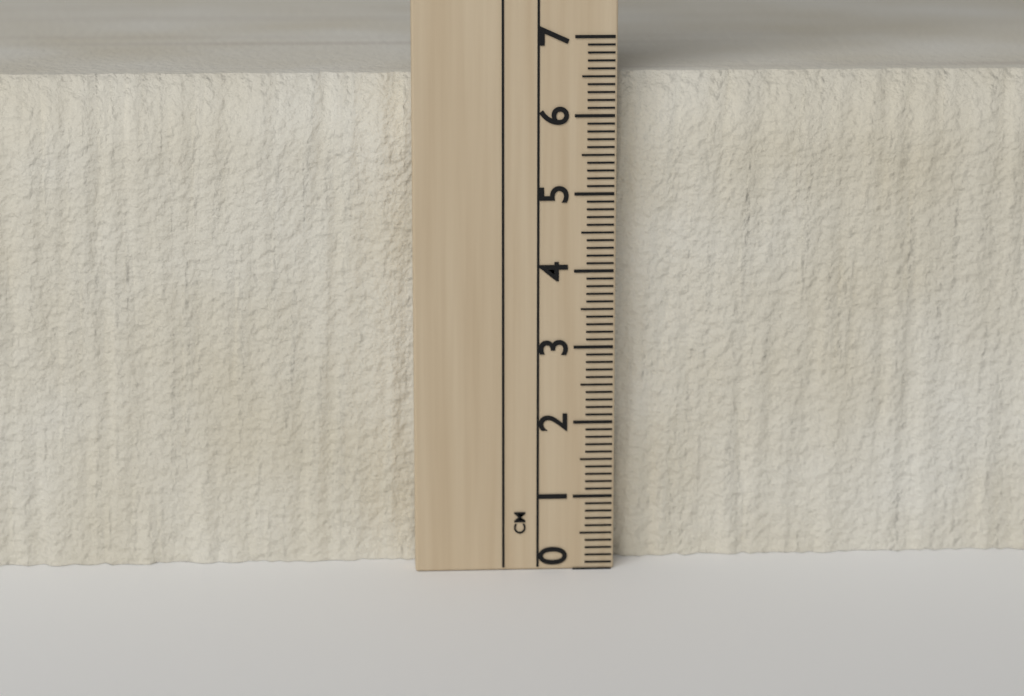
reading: 6.5 cm
